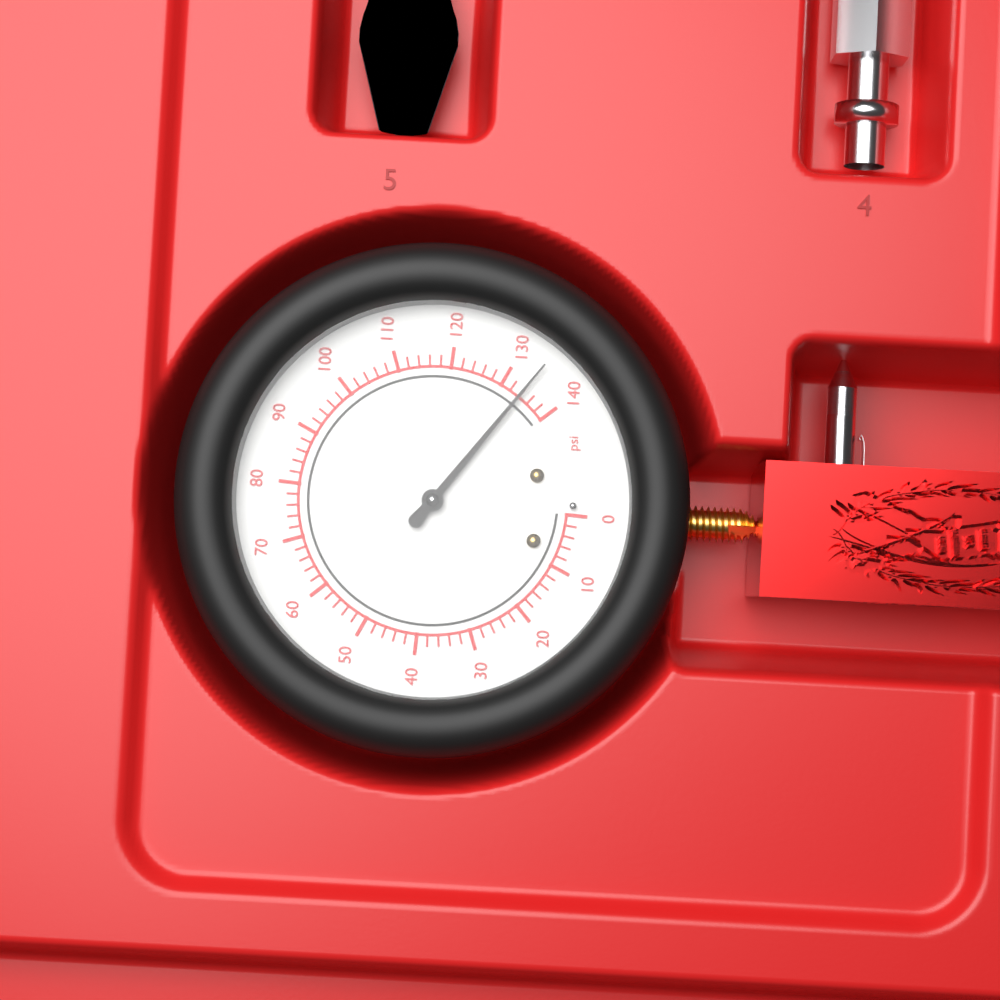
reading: 134 psi
